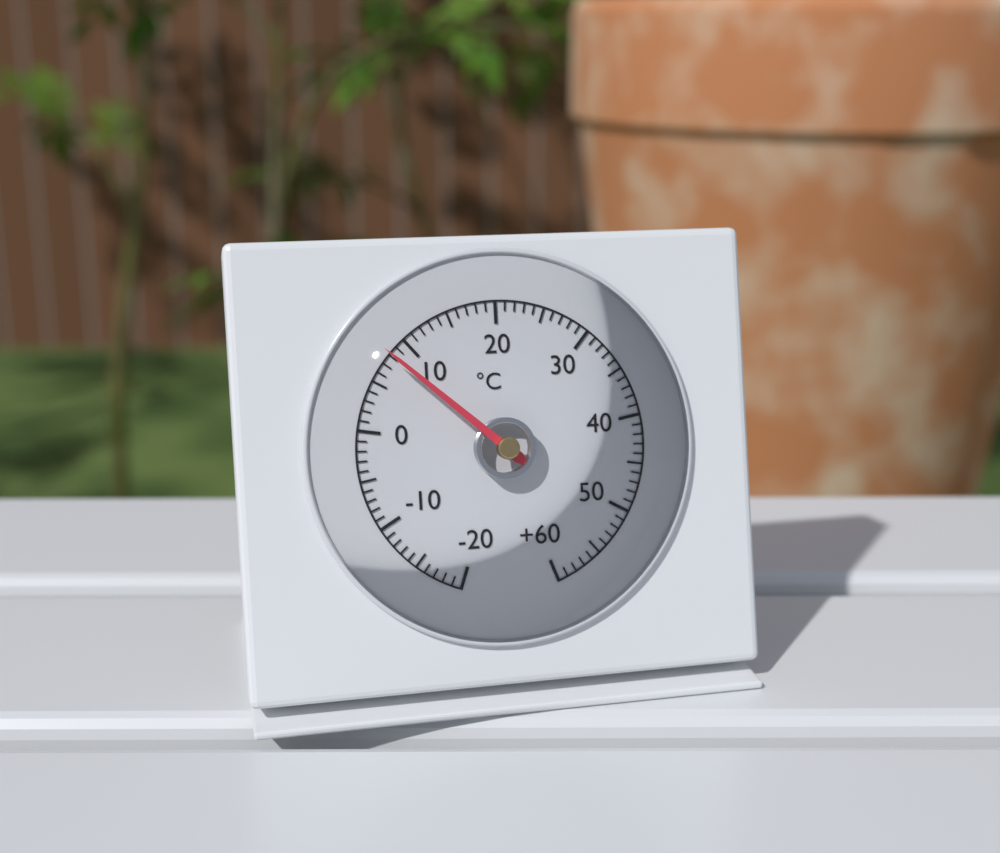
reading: 8 °C
